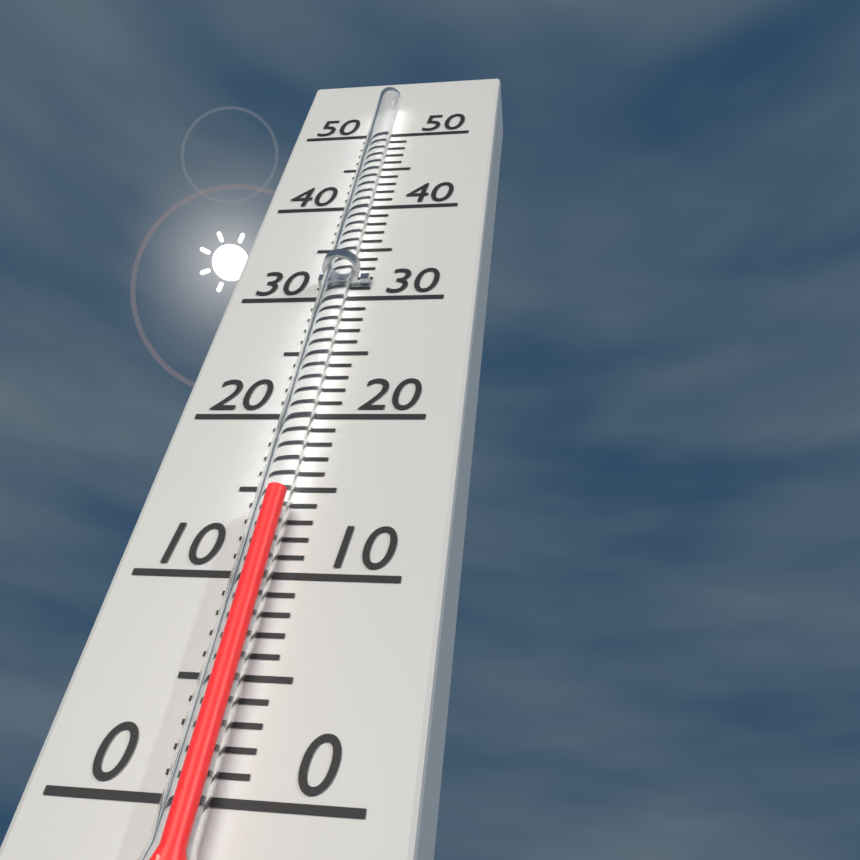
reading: 14 (no unit)
